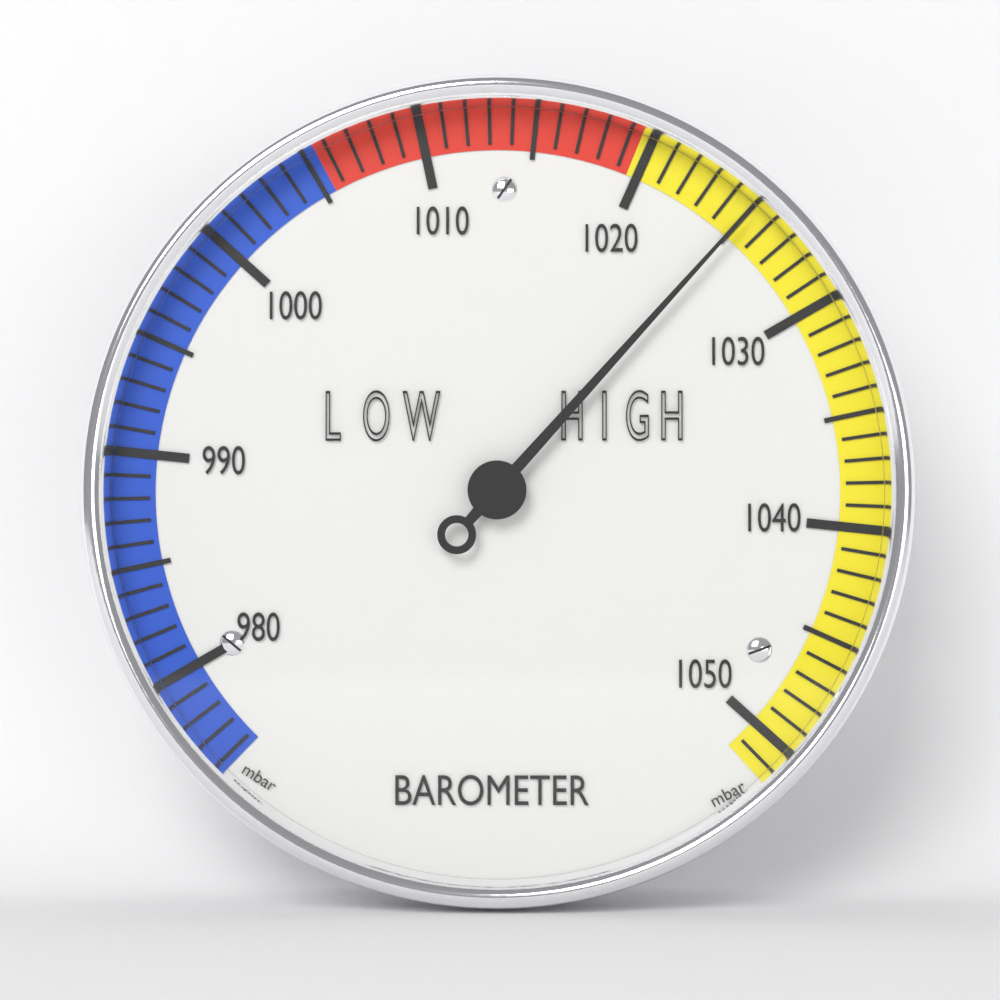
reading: 1025 mbar
